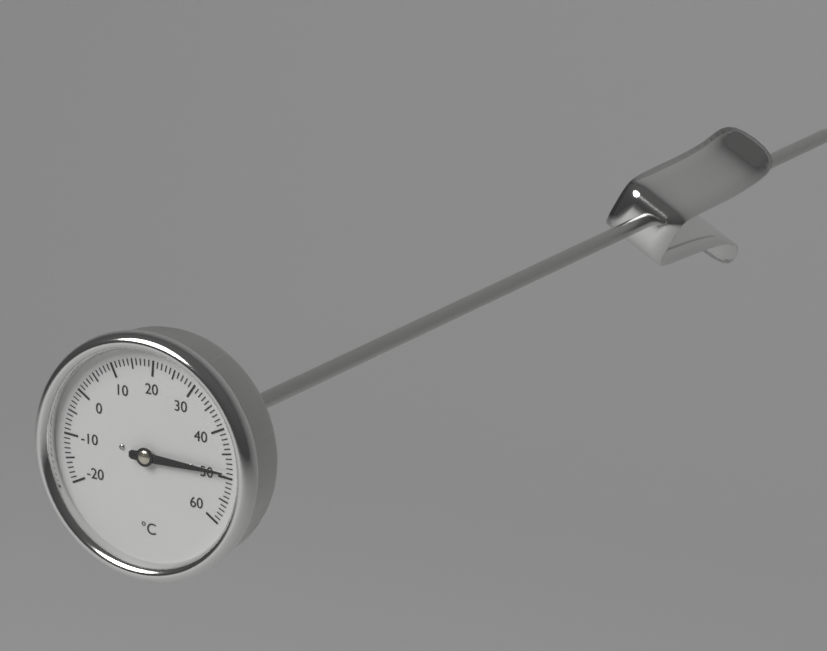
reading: 49 °C
